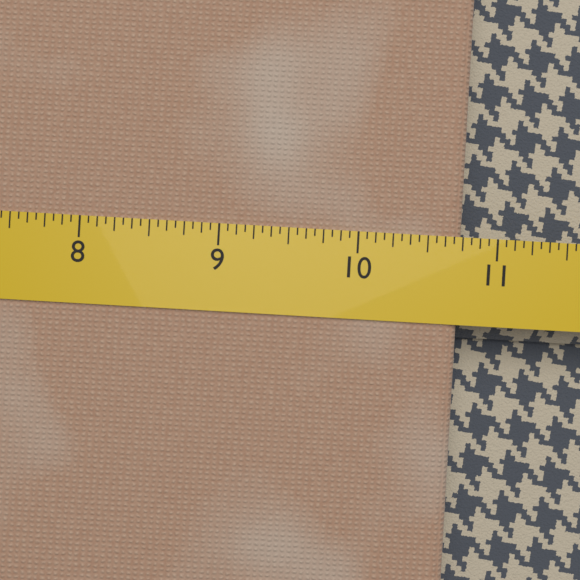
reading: 10.7500 (no unit)
